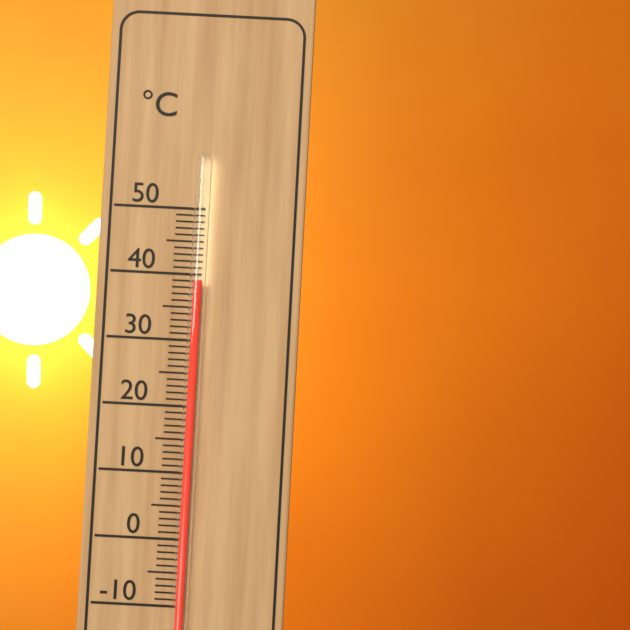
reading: 39 °C
